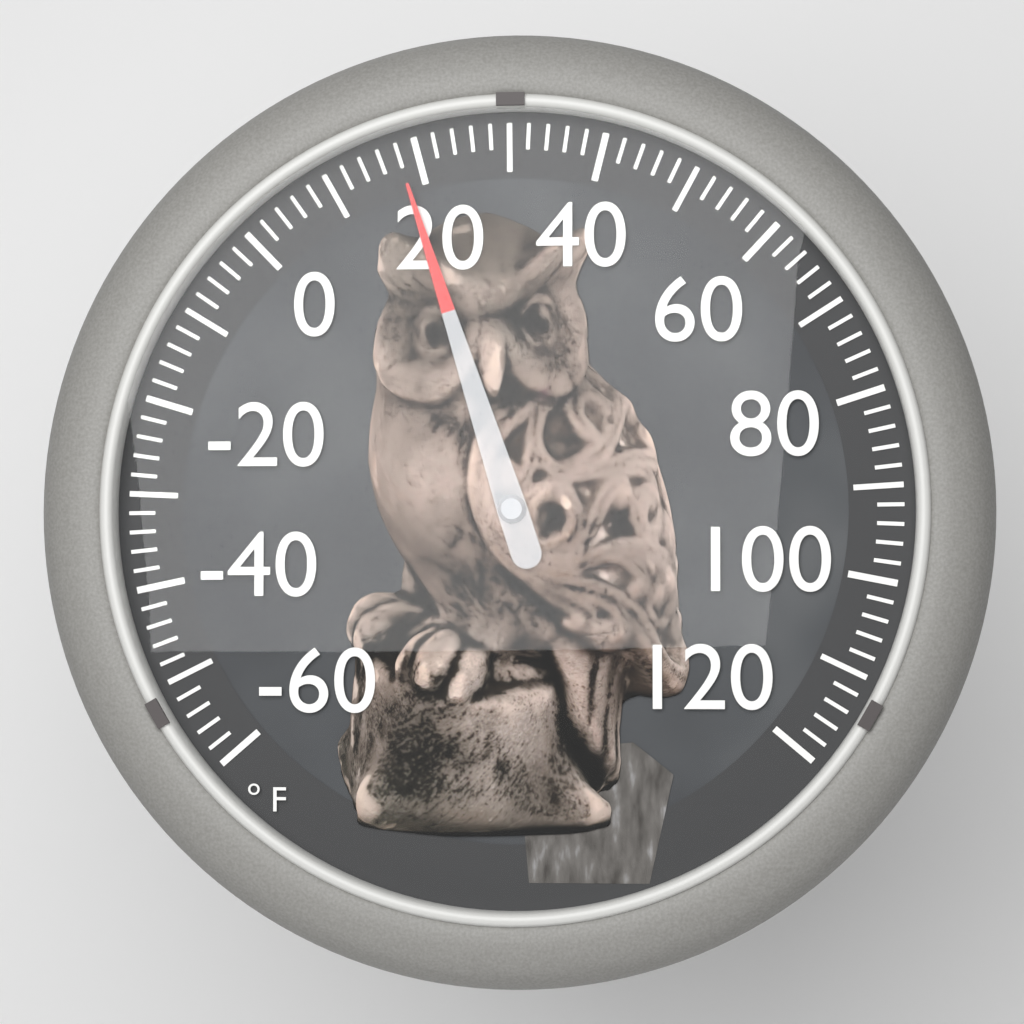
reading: 18 °F
